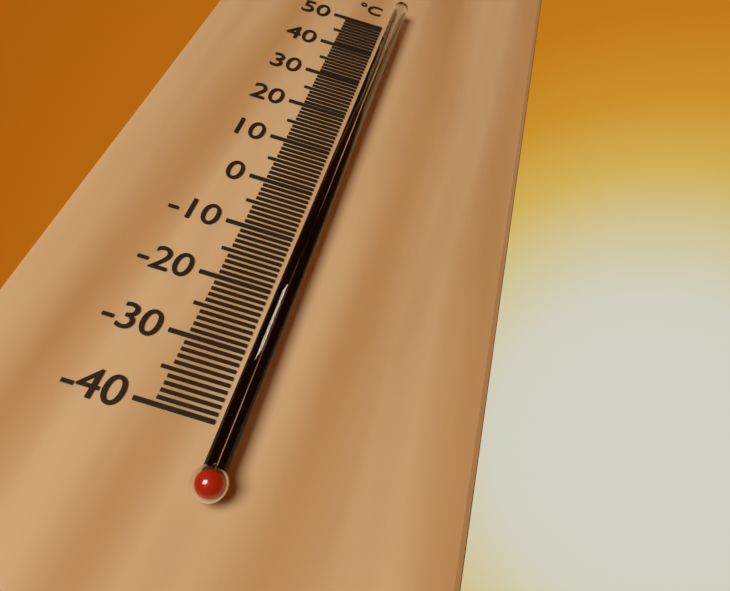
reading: 48 °C
